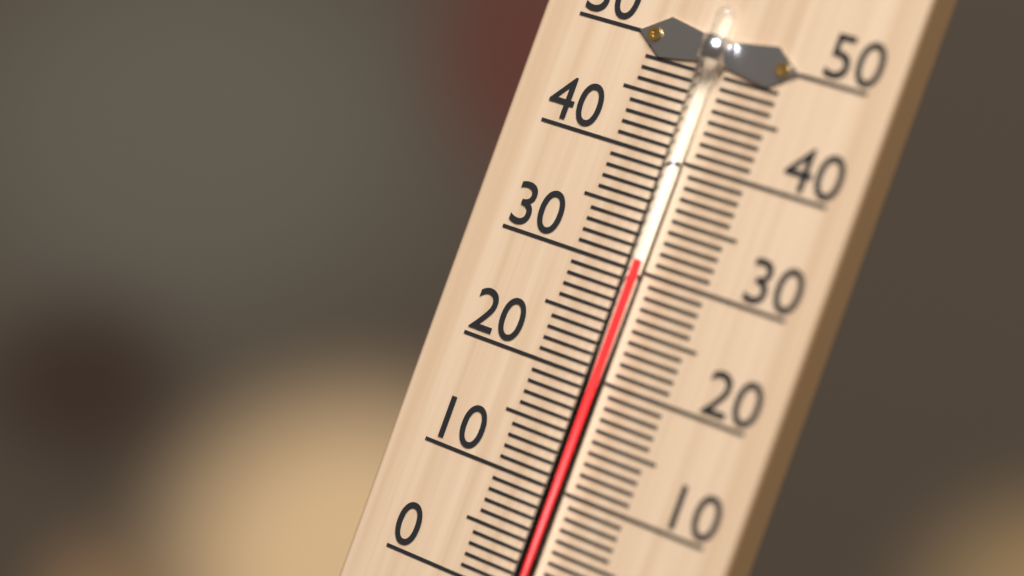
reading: 31 °C
